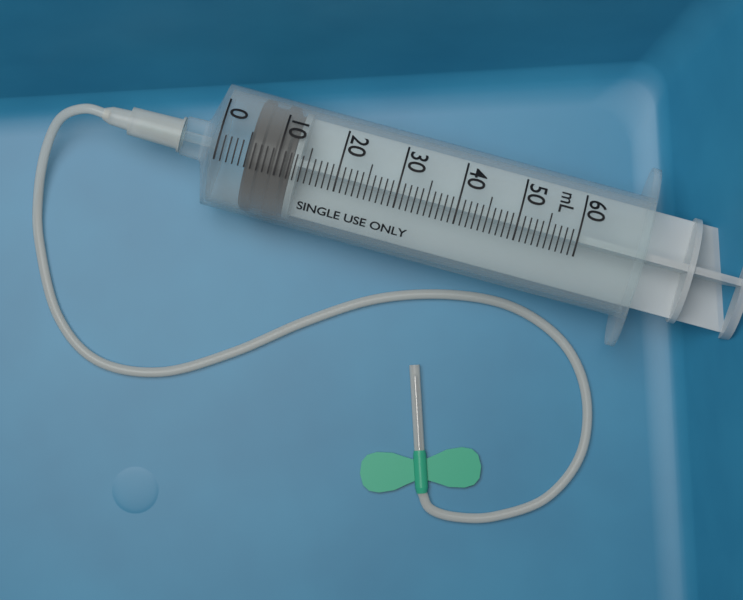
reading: 5 mL
